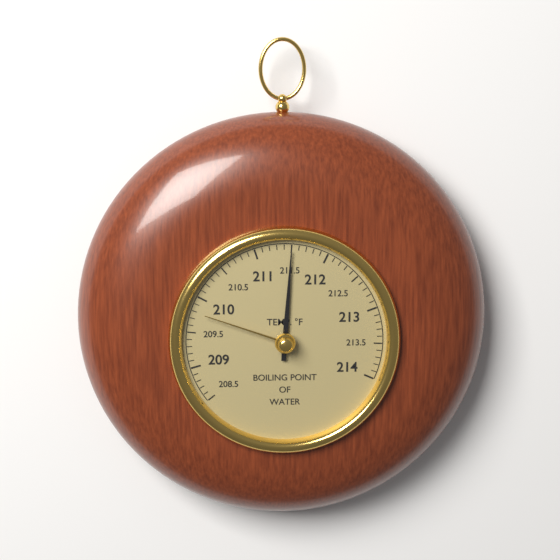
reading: 211.5 °F
